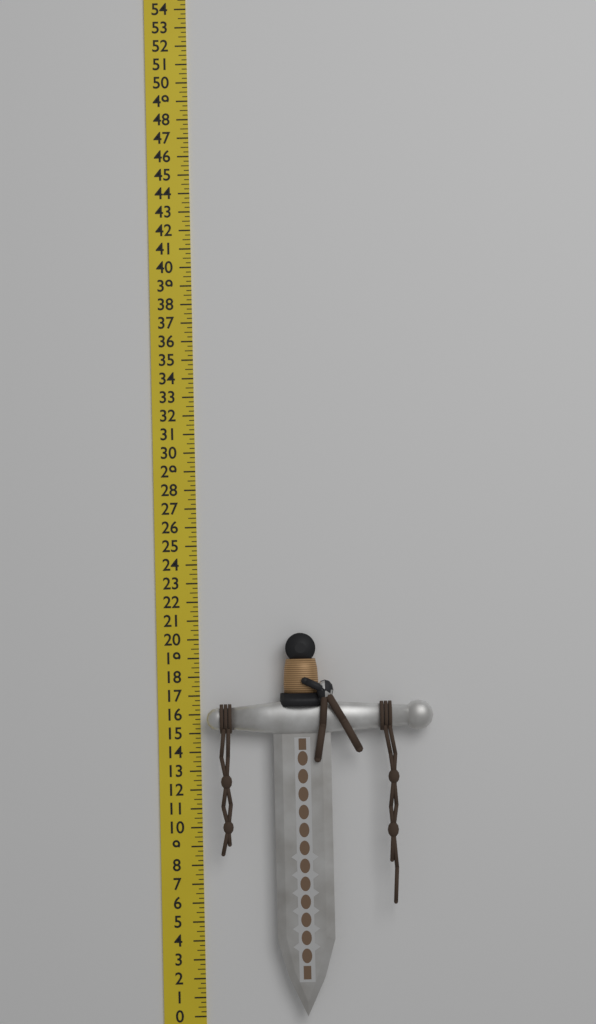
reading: 20.25 in
